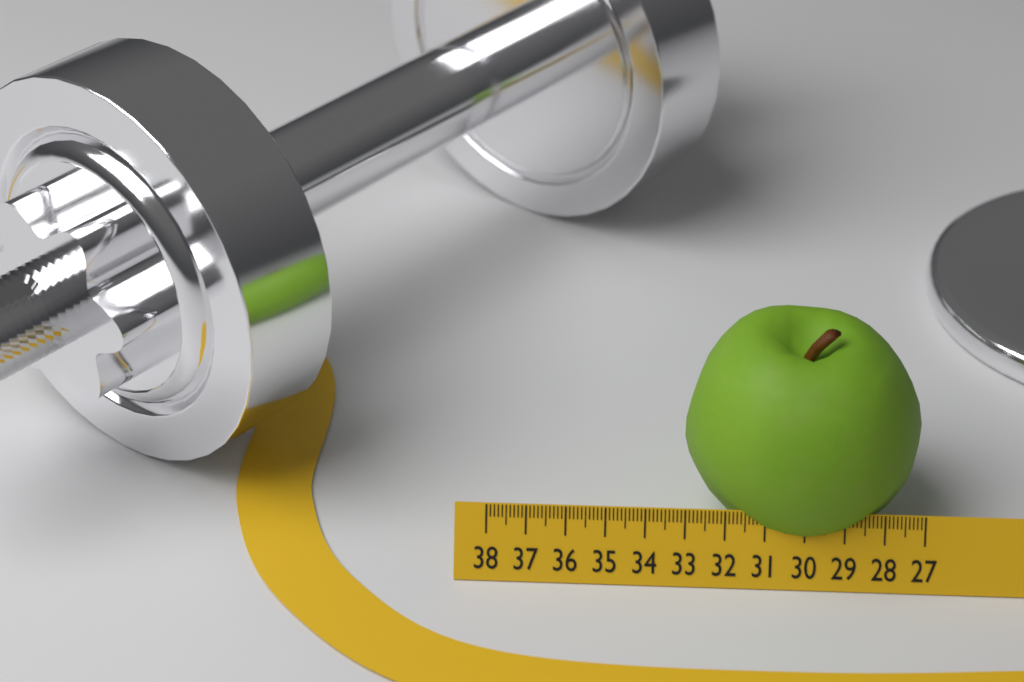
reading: 33.0 (no unit)
